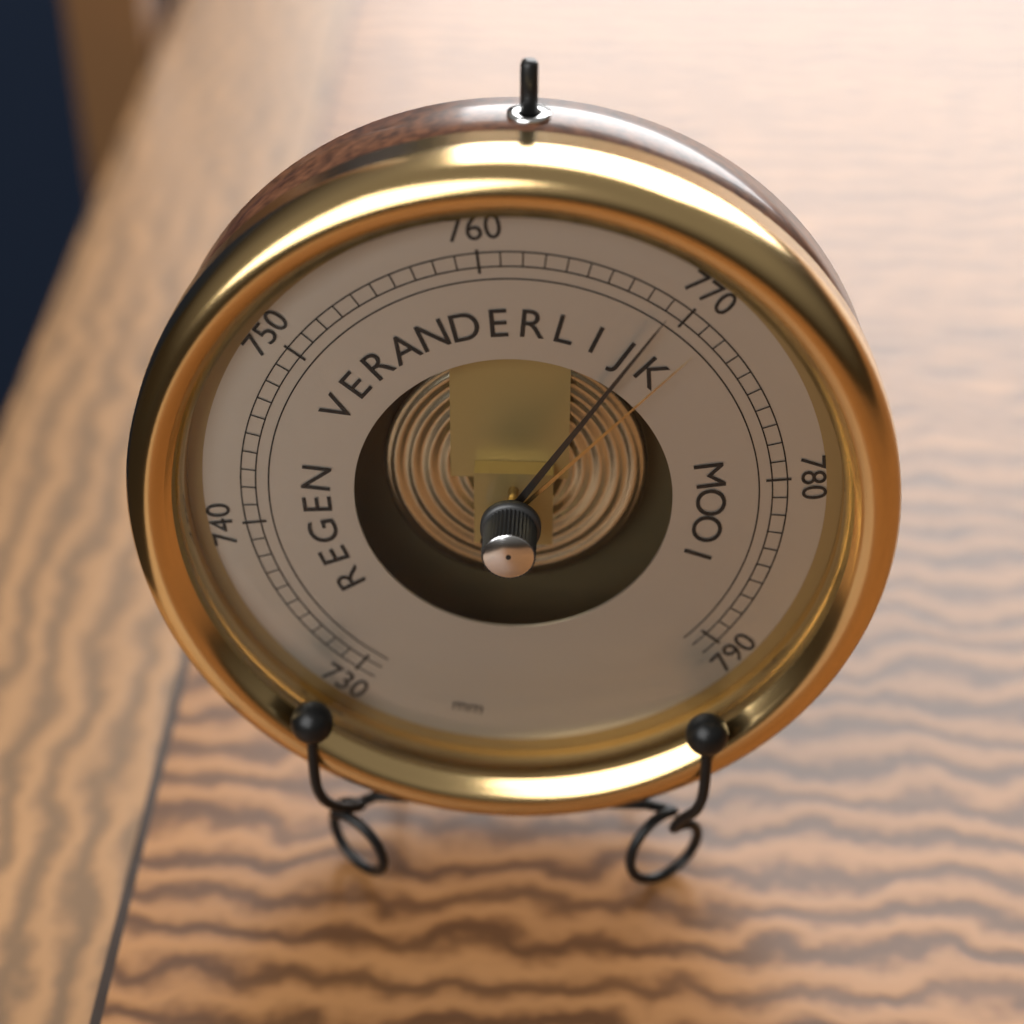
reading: 769 mm
